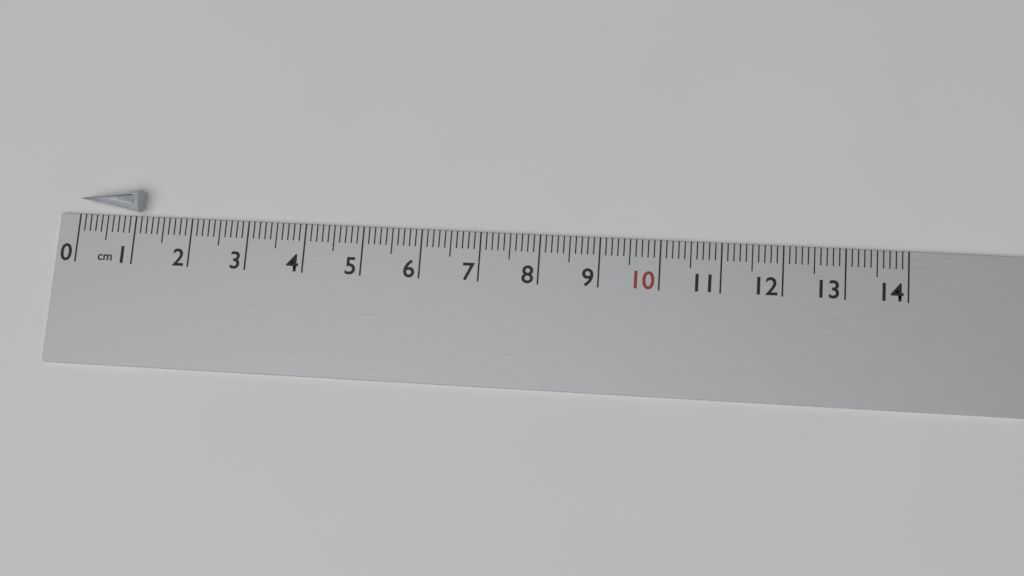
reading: 1.1 cm
